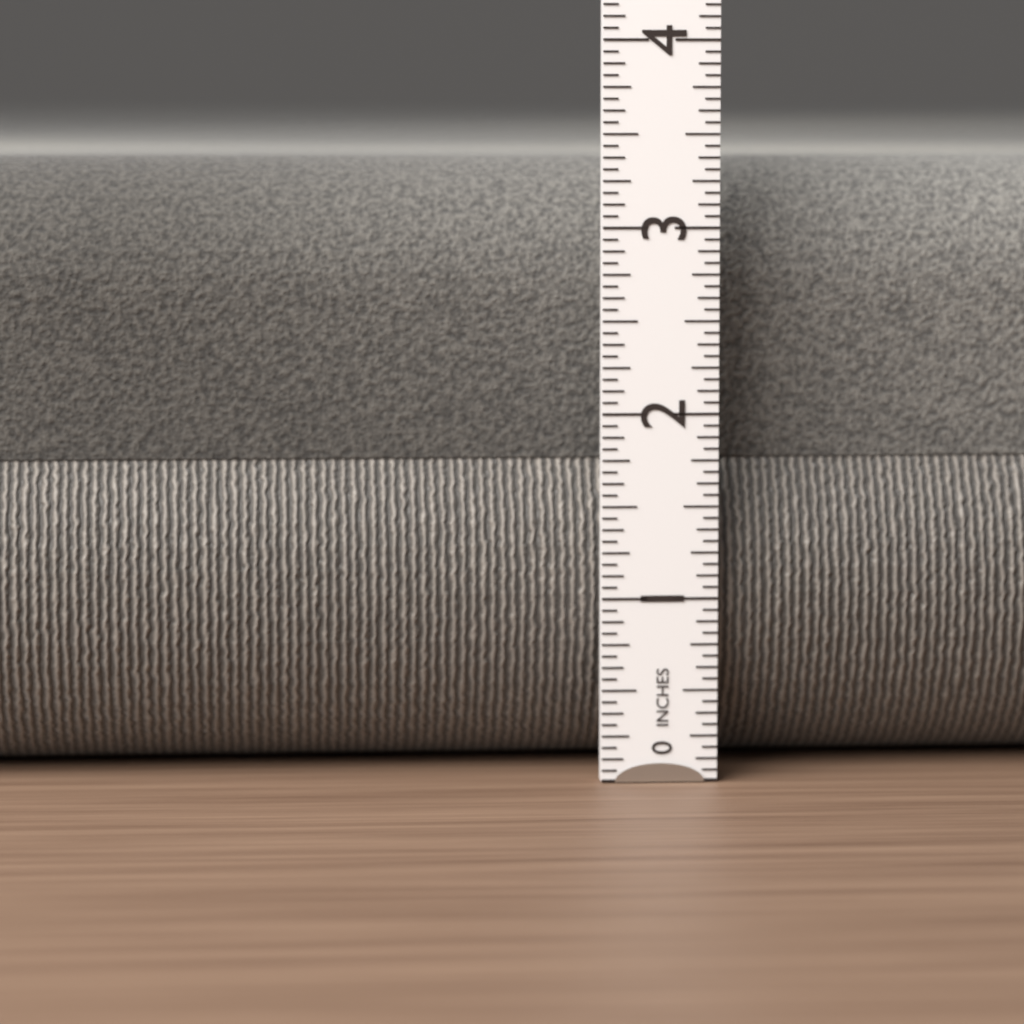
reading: 3.3750 in
